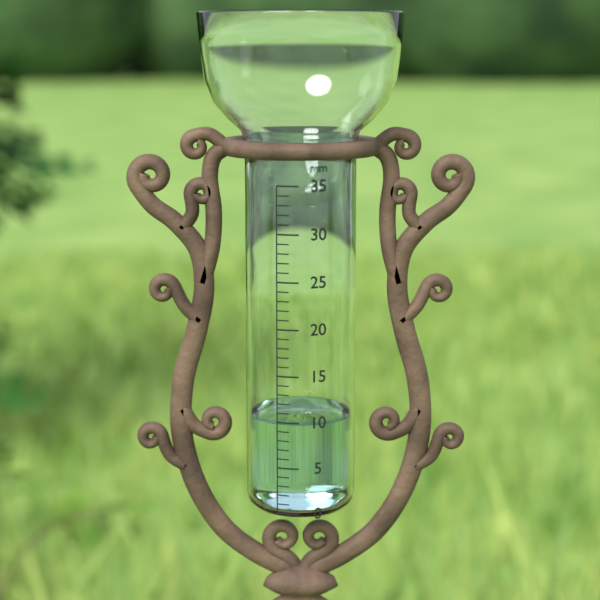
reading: 10 mm
